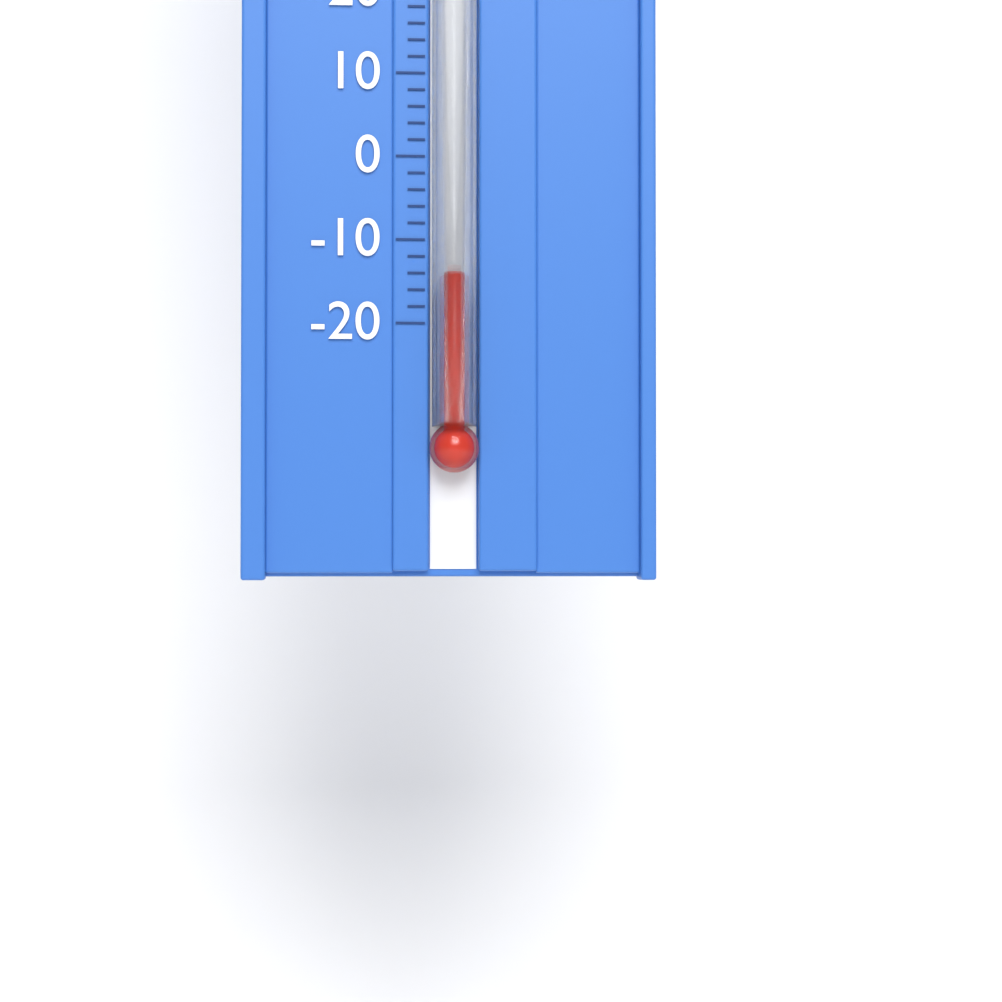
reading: -14 °F
